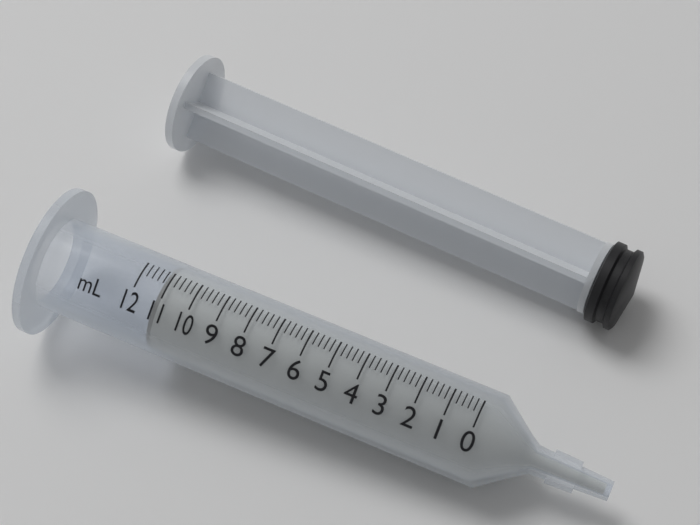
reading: 11.2 ml
